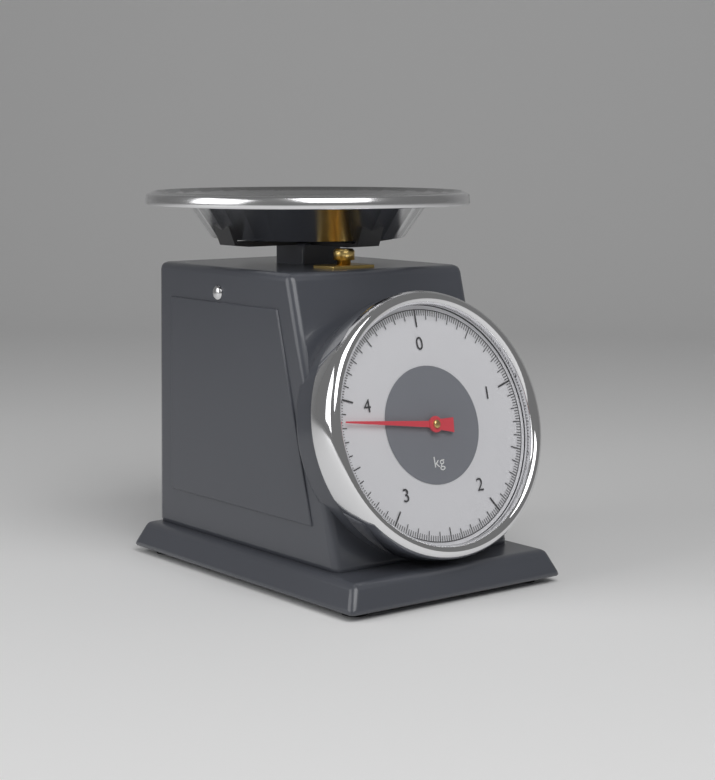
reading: 3.84 kg
